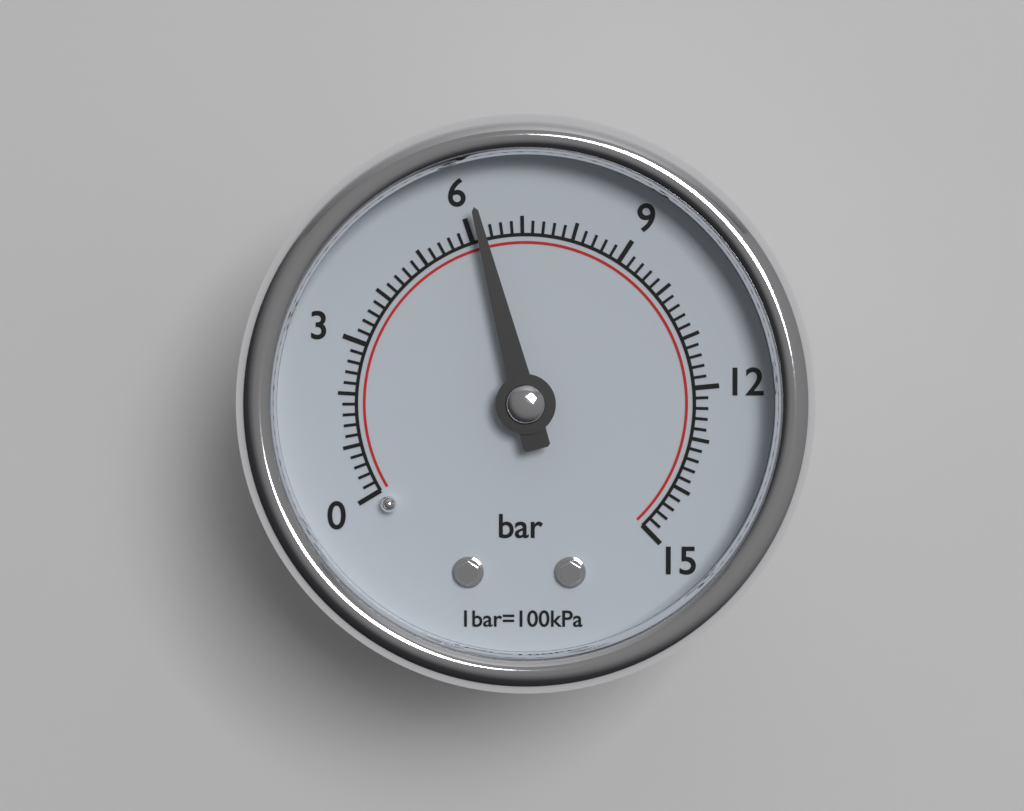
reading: 6.2 bar
